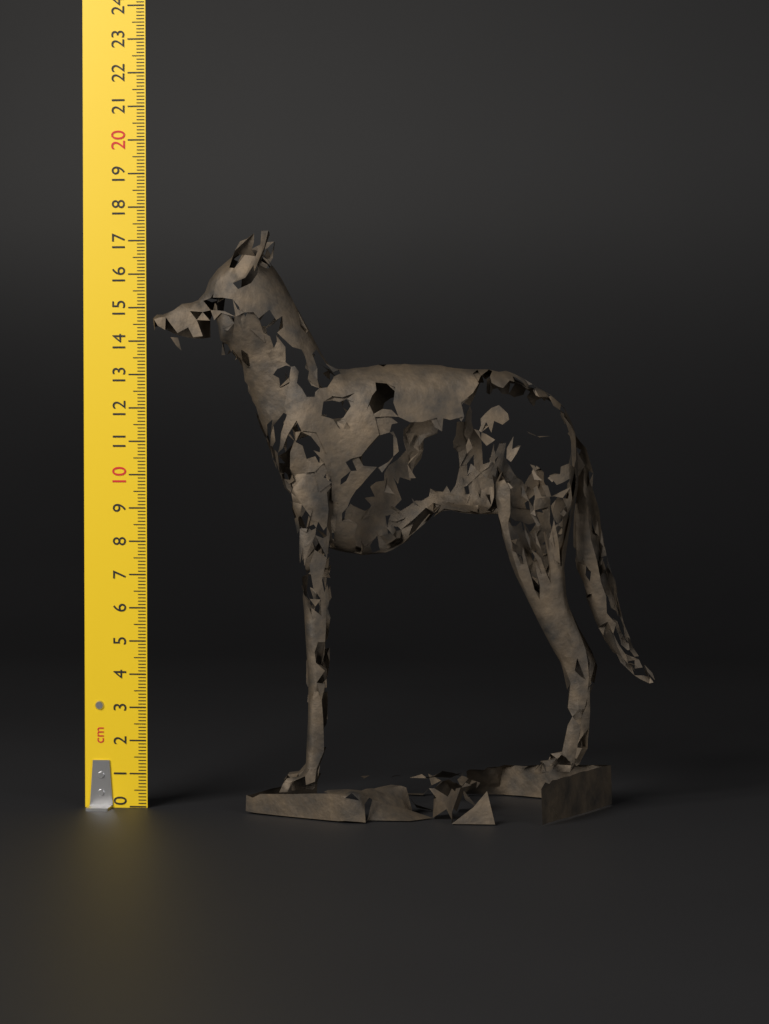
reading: 17.2 cm
